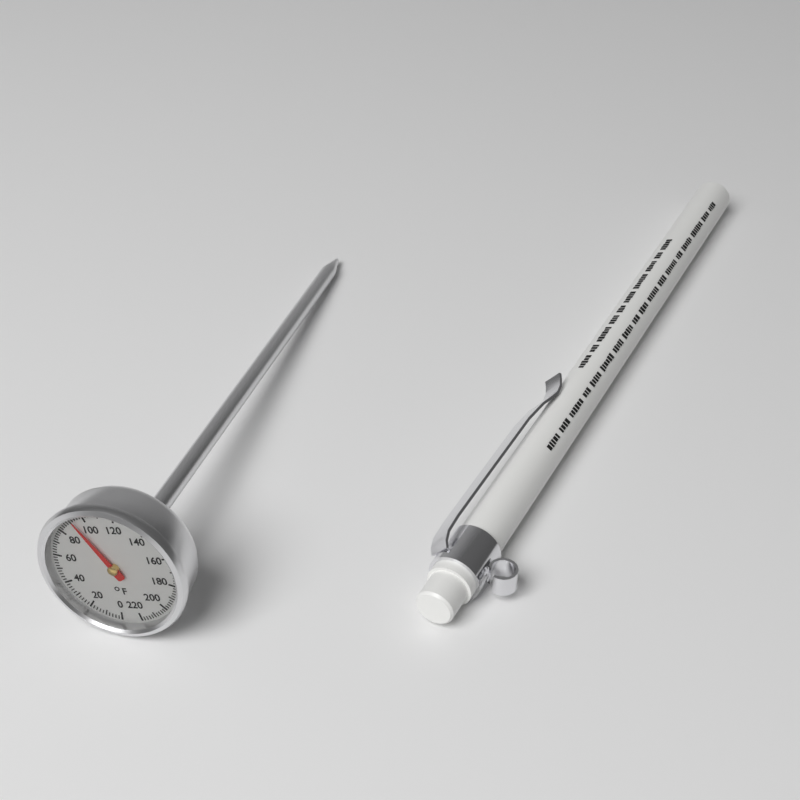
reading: 92 °F
